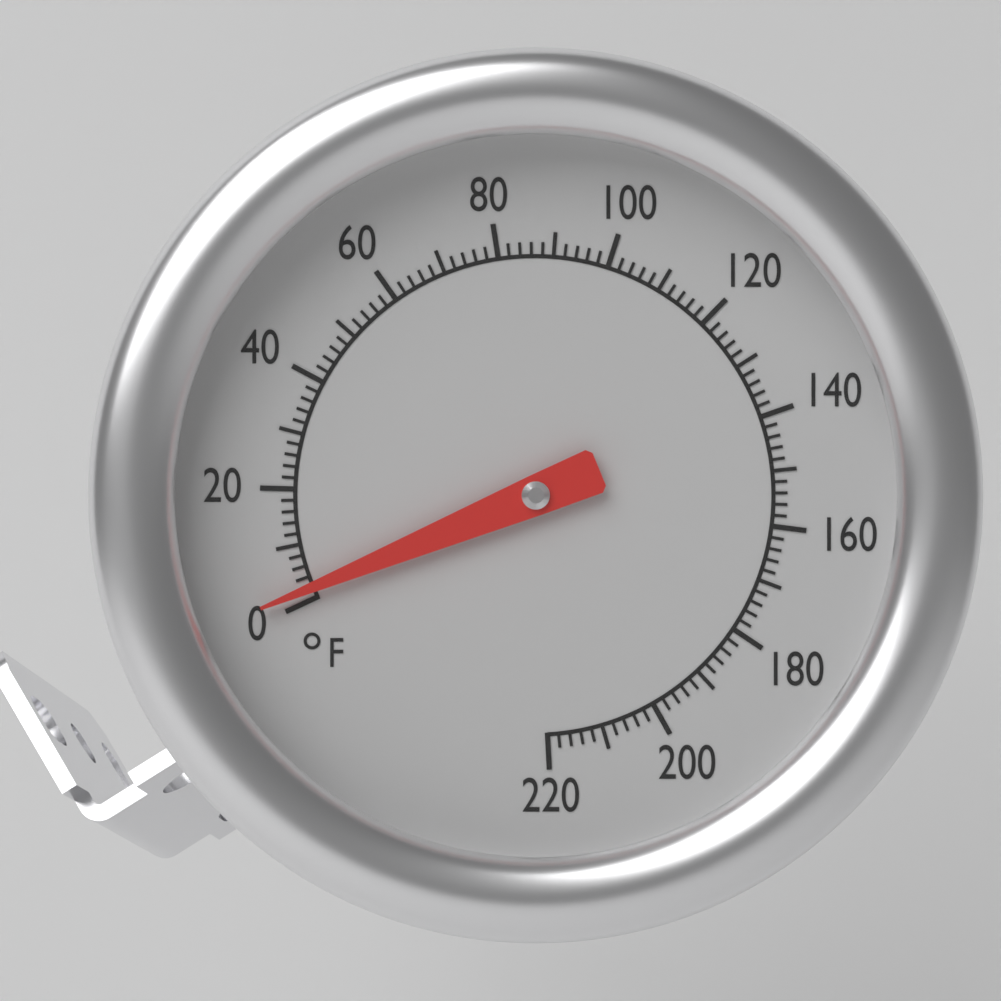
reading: 2 °F
